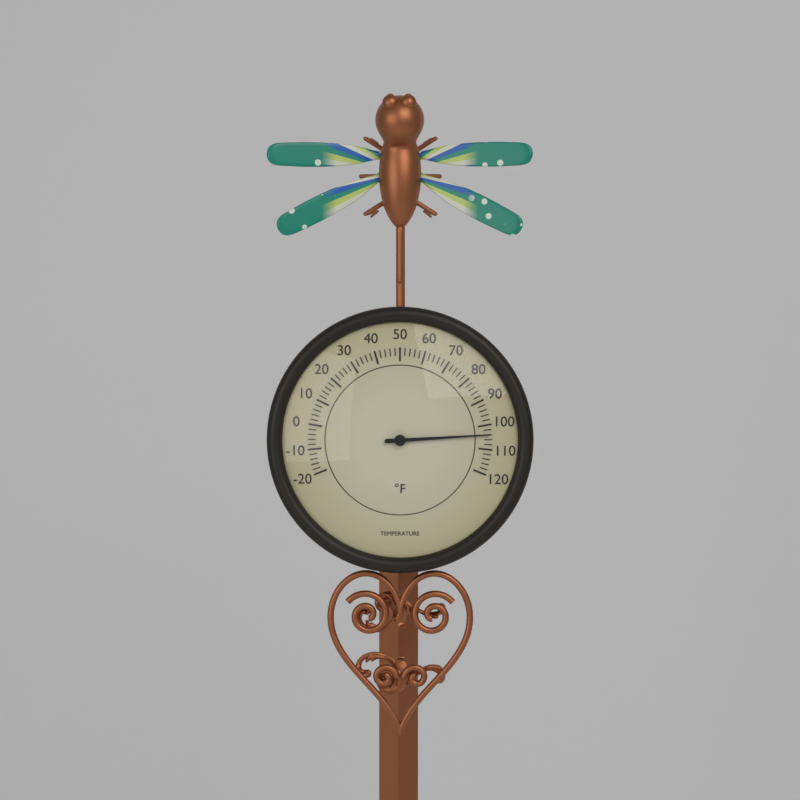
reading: 104 °F
